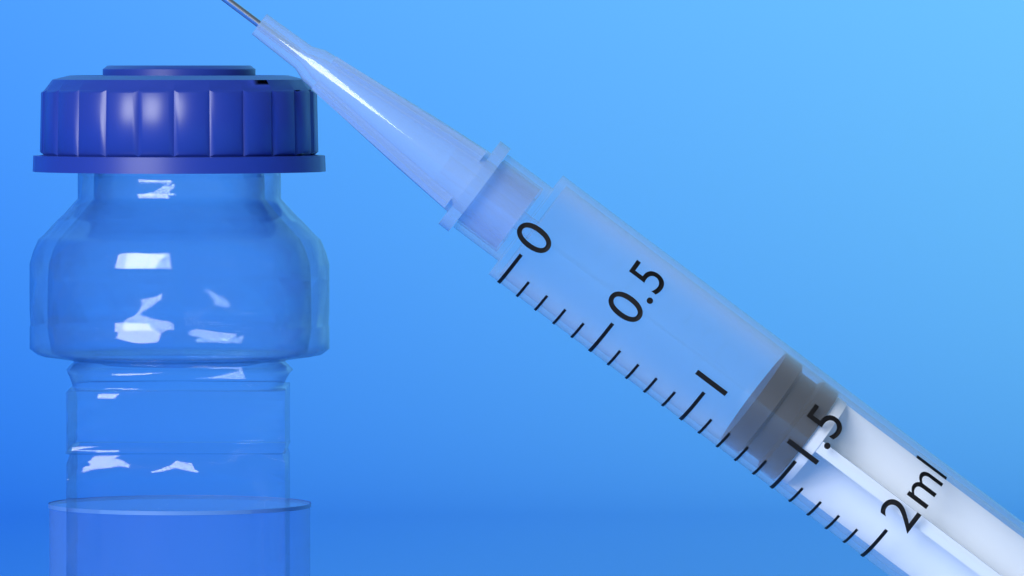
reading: 1.2 ml
